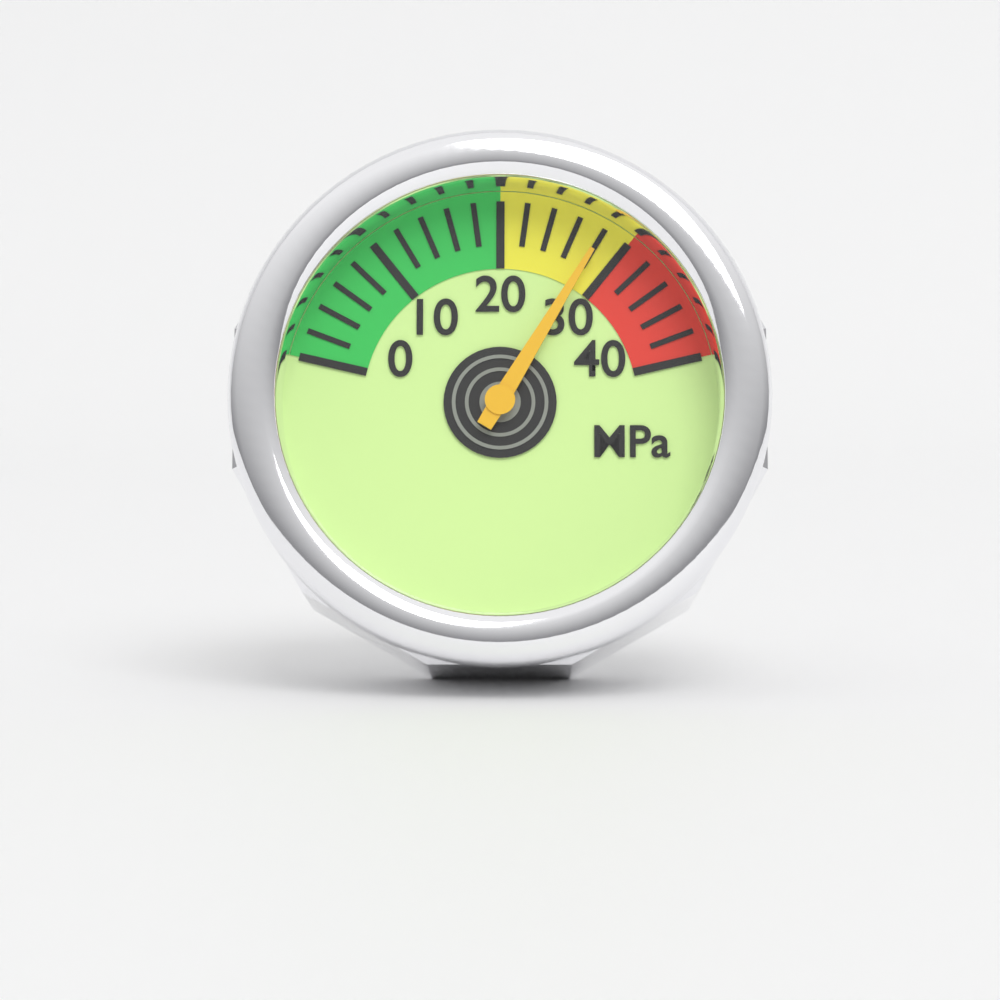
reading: 28 MPa
